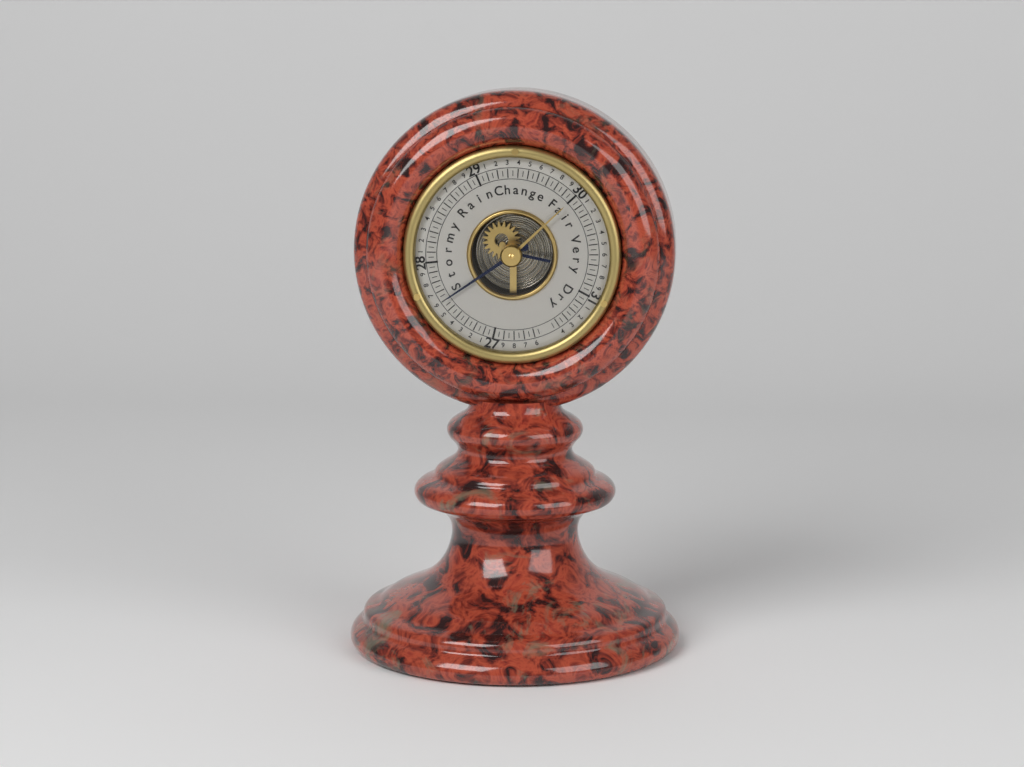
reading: 27.60 (no unit)
